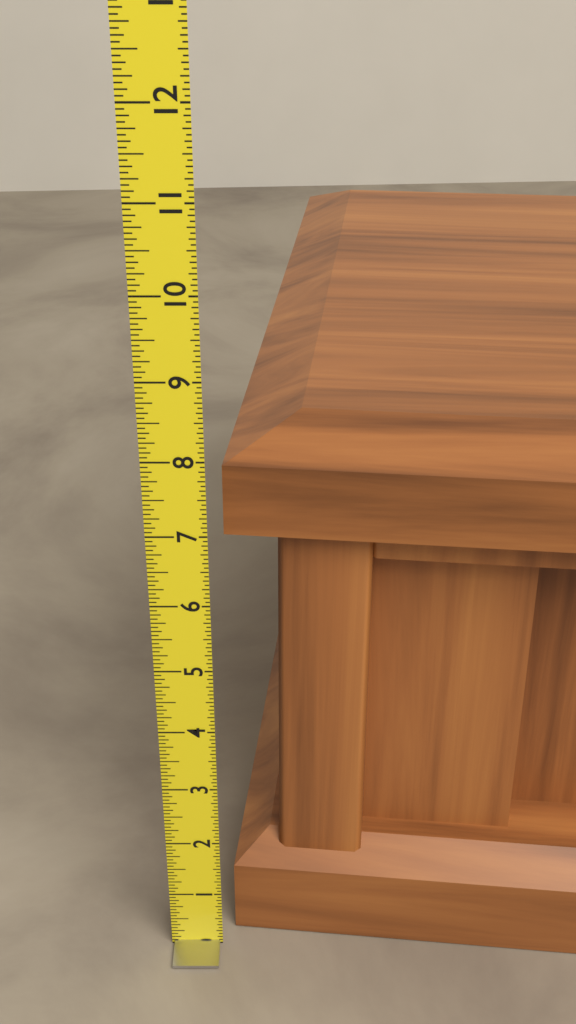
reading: 8.1875 (no unit)
